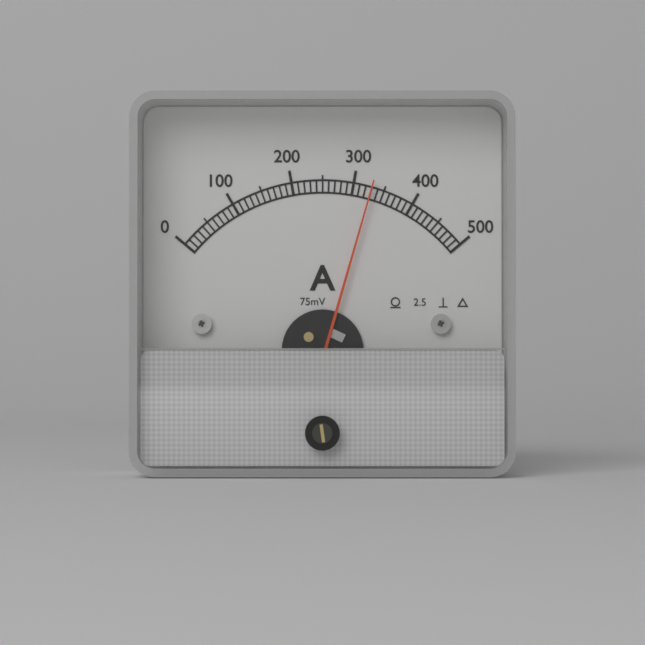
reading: 330 A
